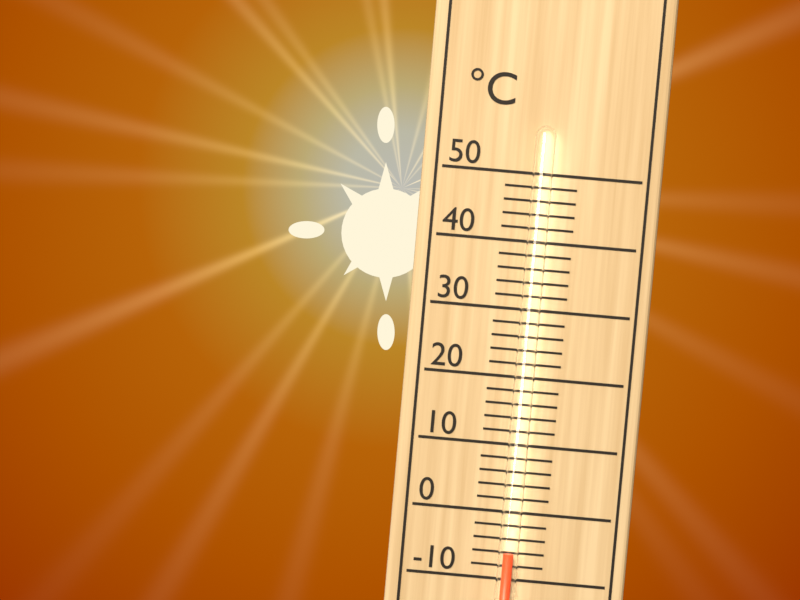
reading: -6 °C
